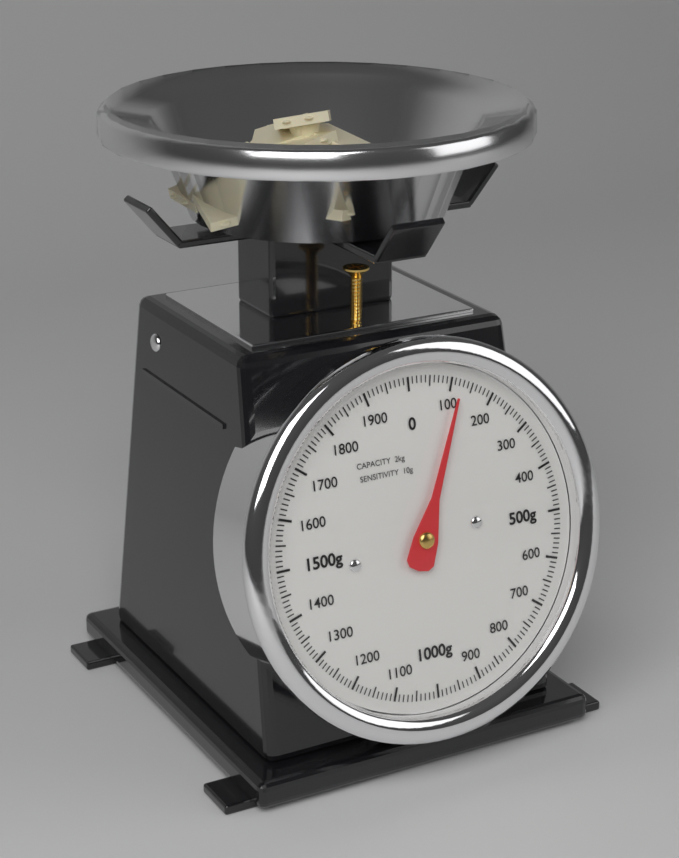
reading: 120 g
